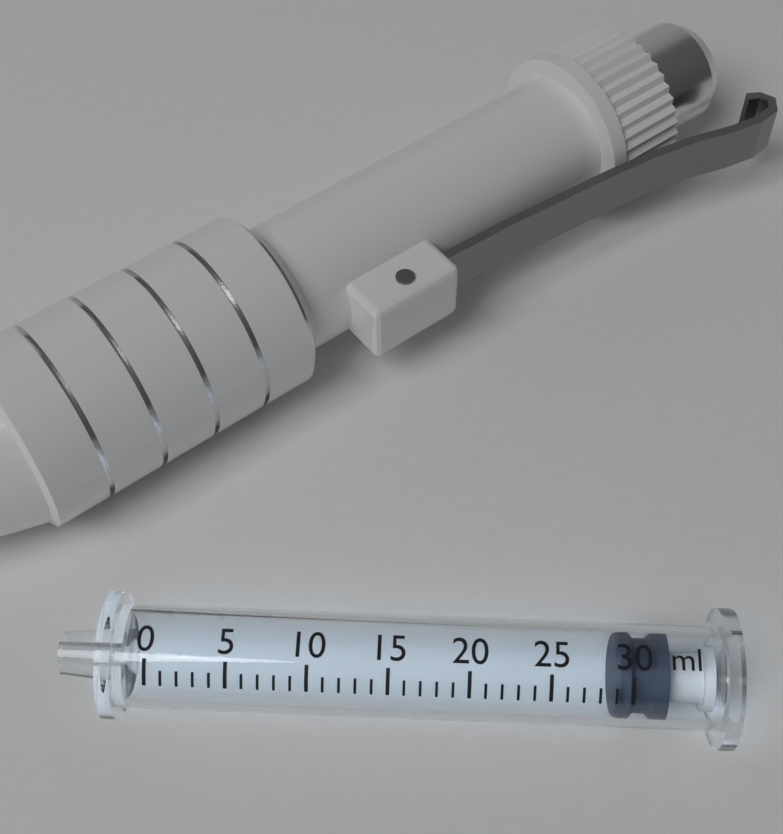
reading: 29 ml
